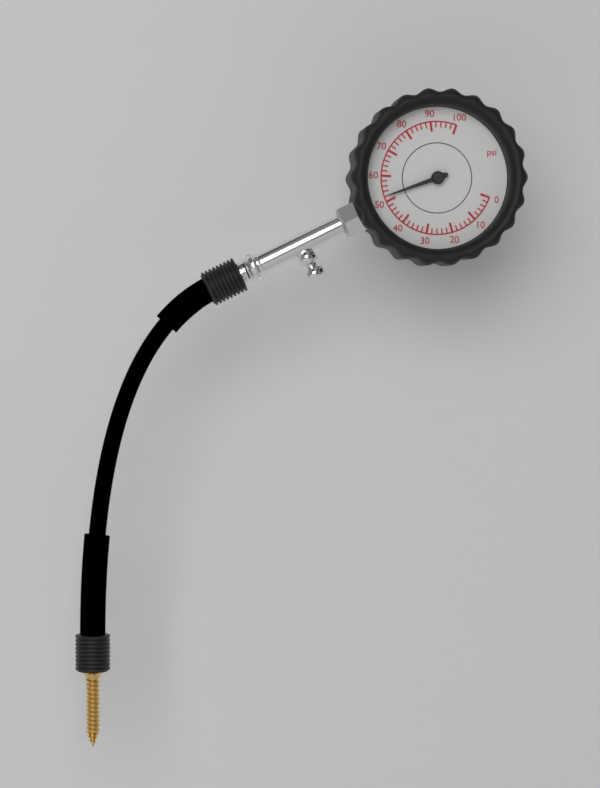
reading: 52 psi
